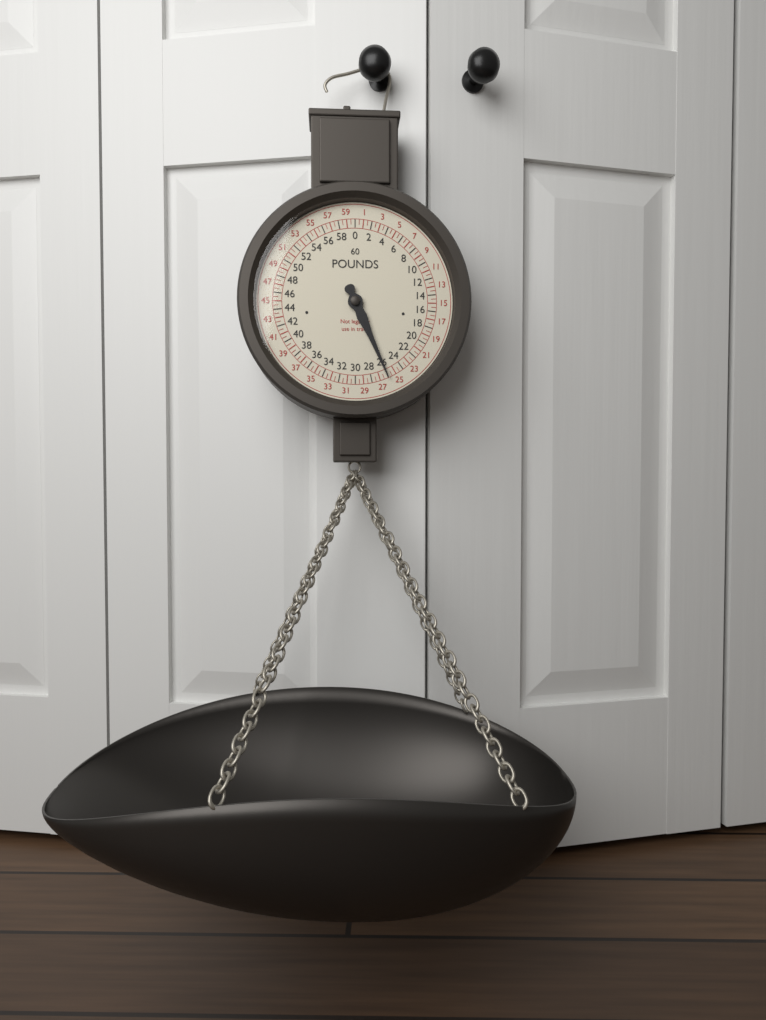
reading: 26.0 lb
